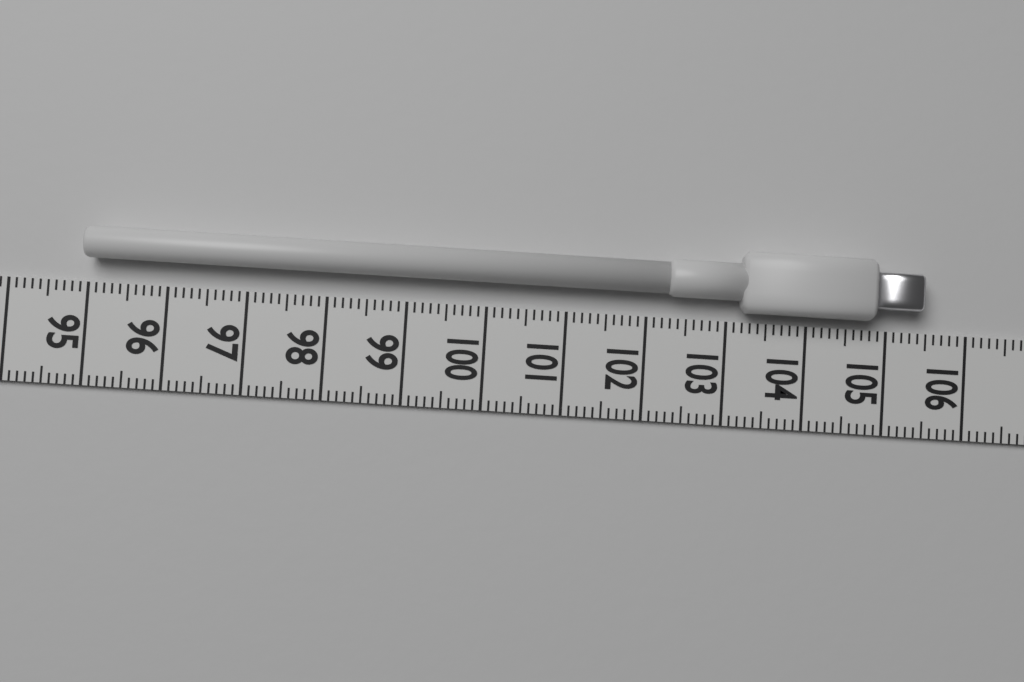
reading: 105.4 (no unit)
